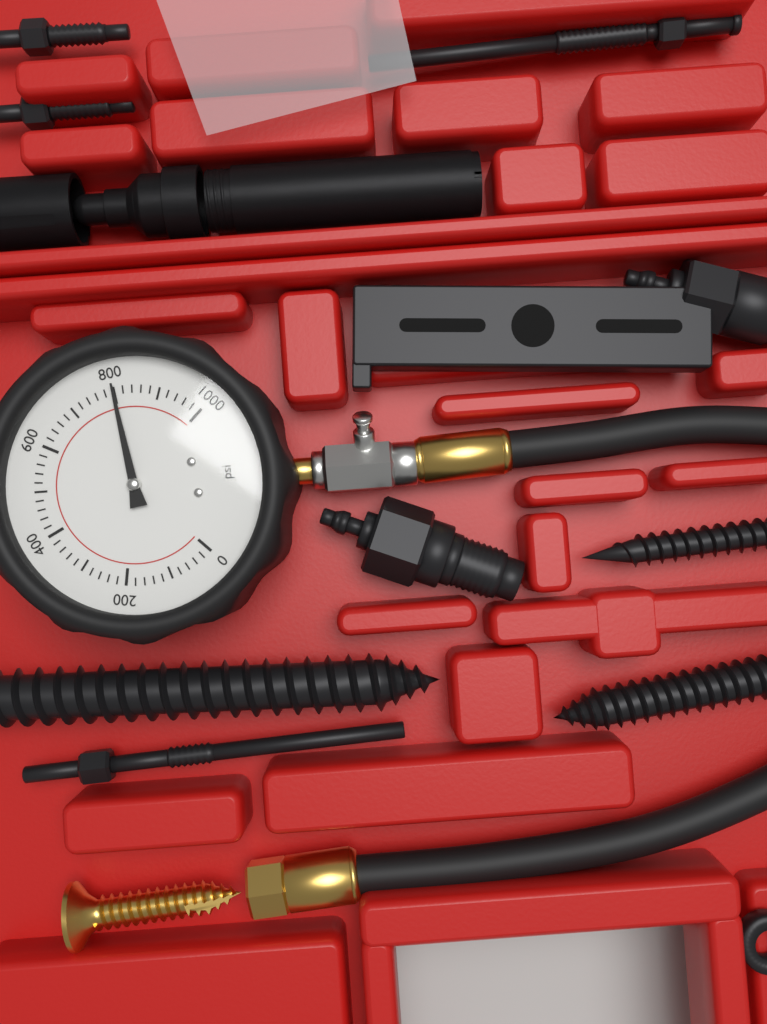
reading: 800 psi
